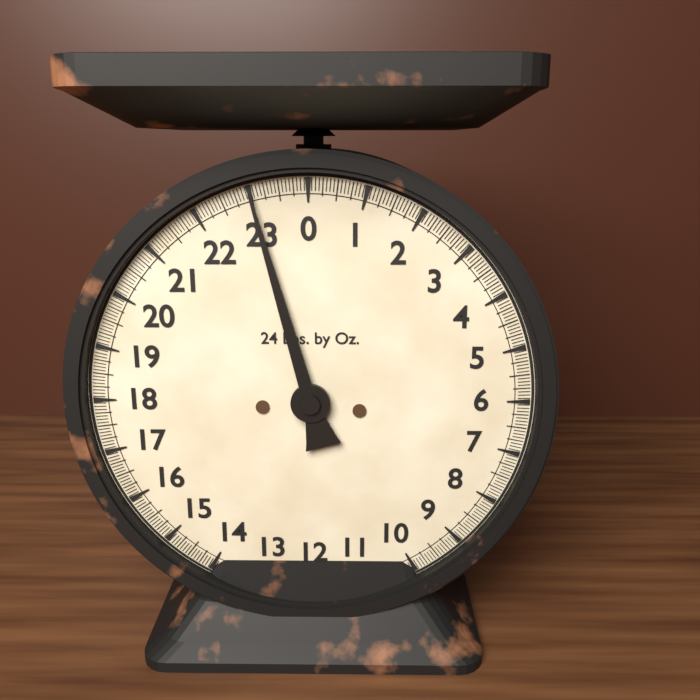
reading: 23.0000 lb
